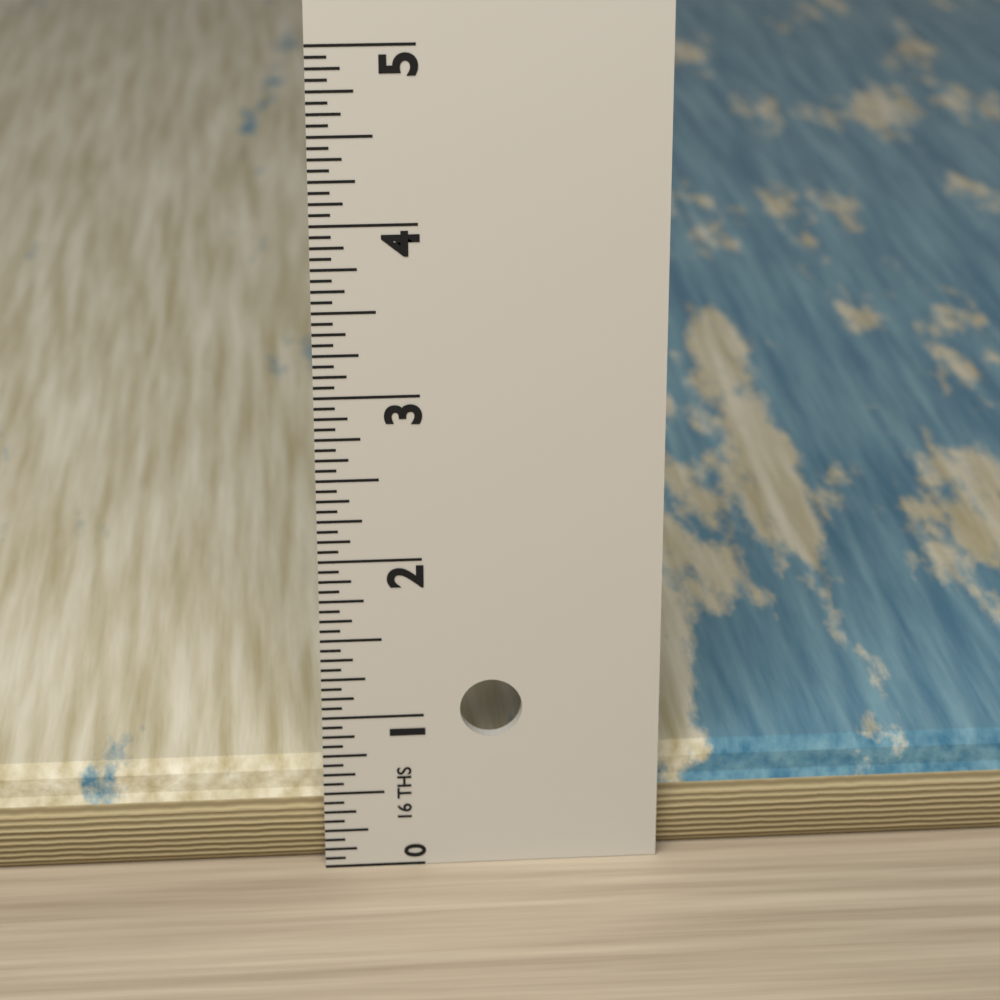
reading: 0.6250 in
